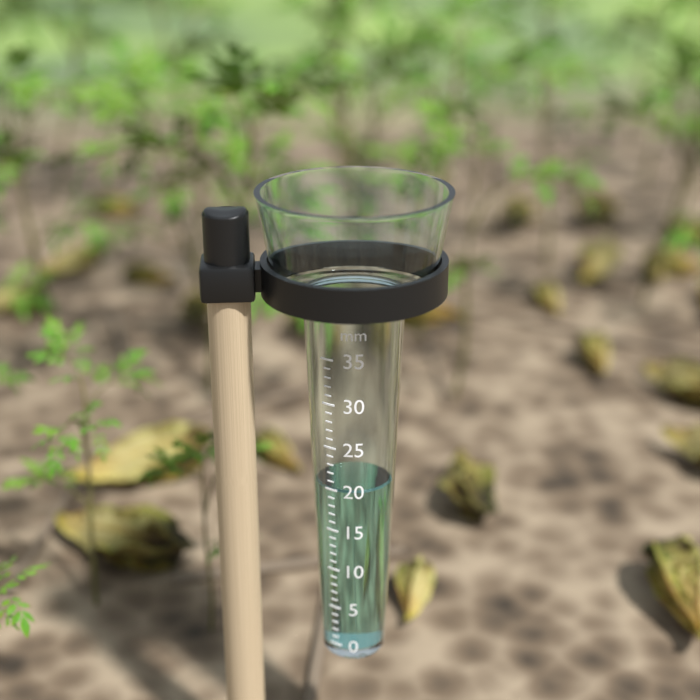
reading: 20 mm
